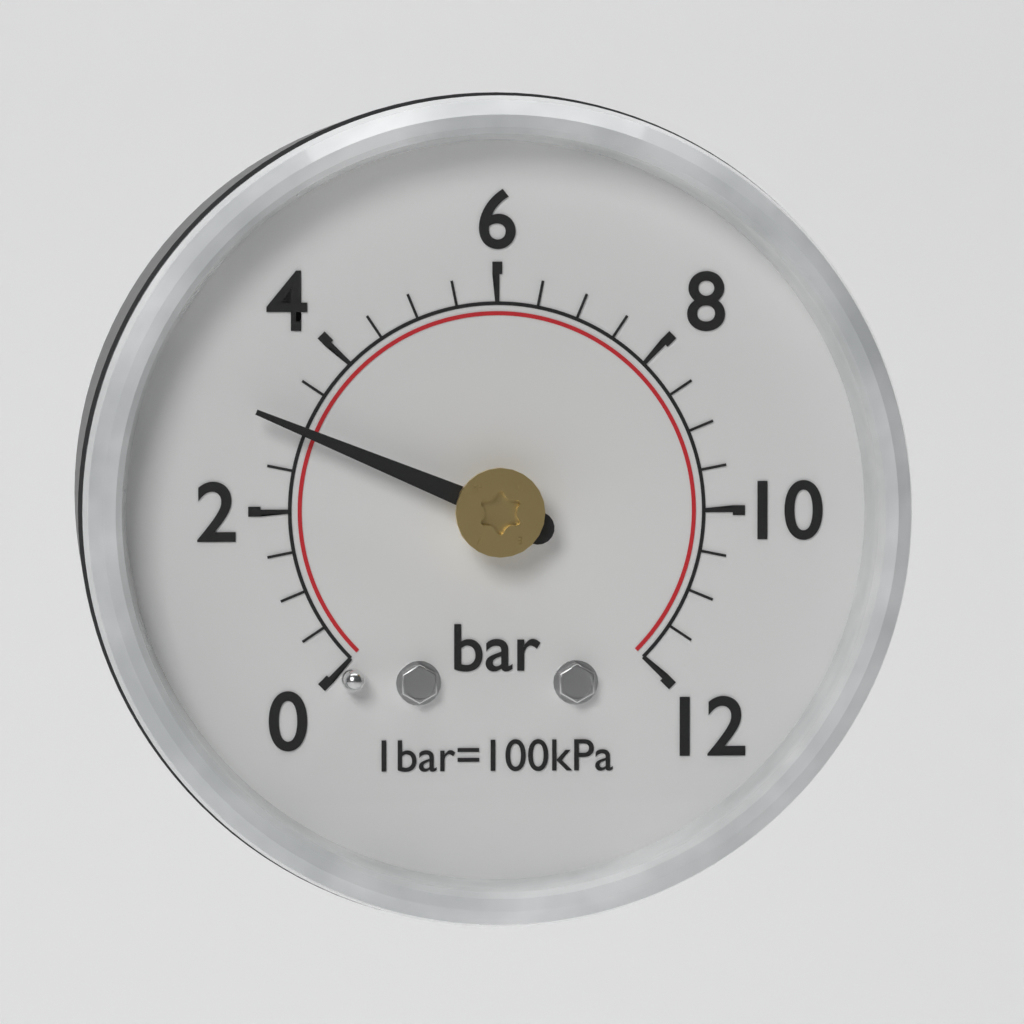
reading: 3.0 bar
